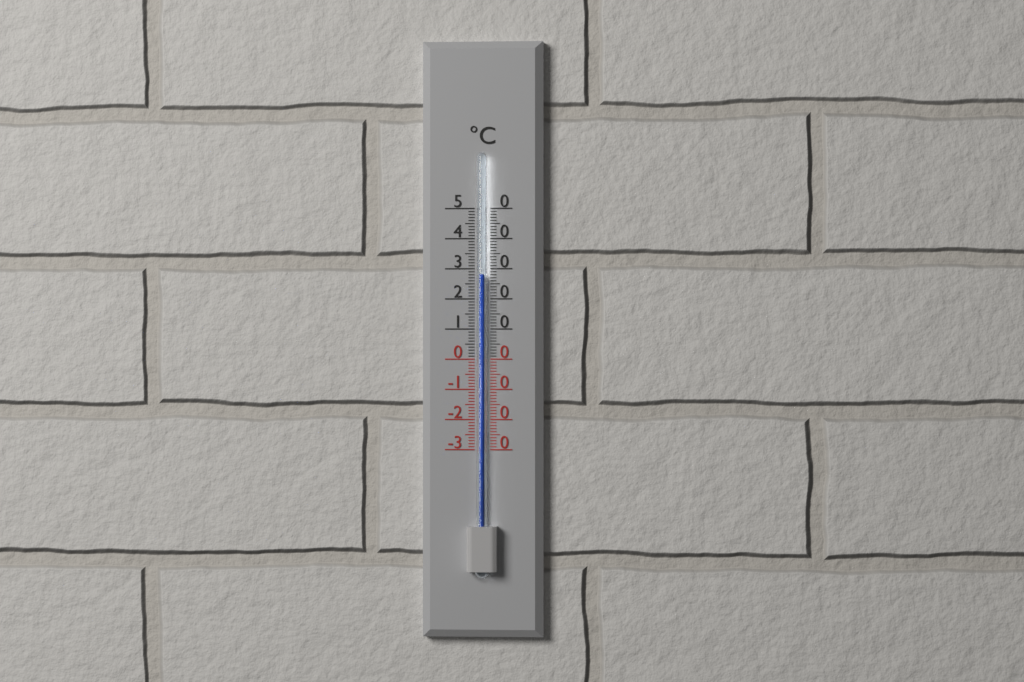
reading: 28 °C
